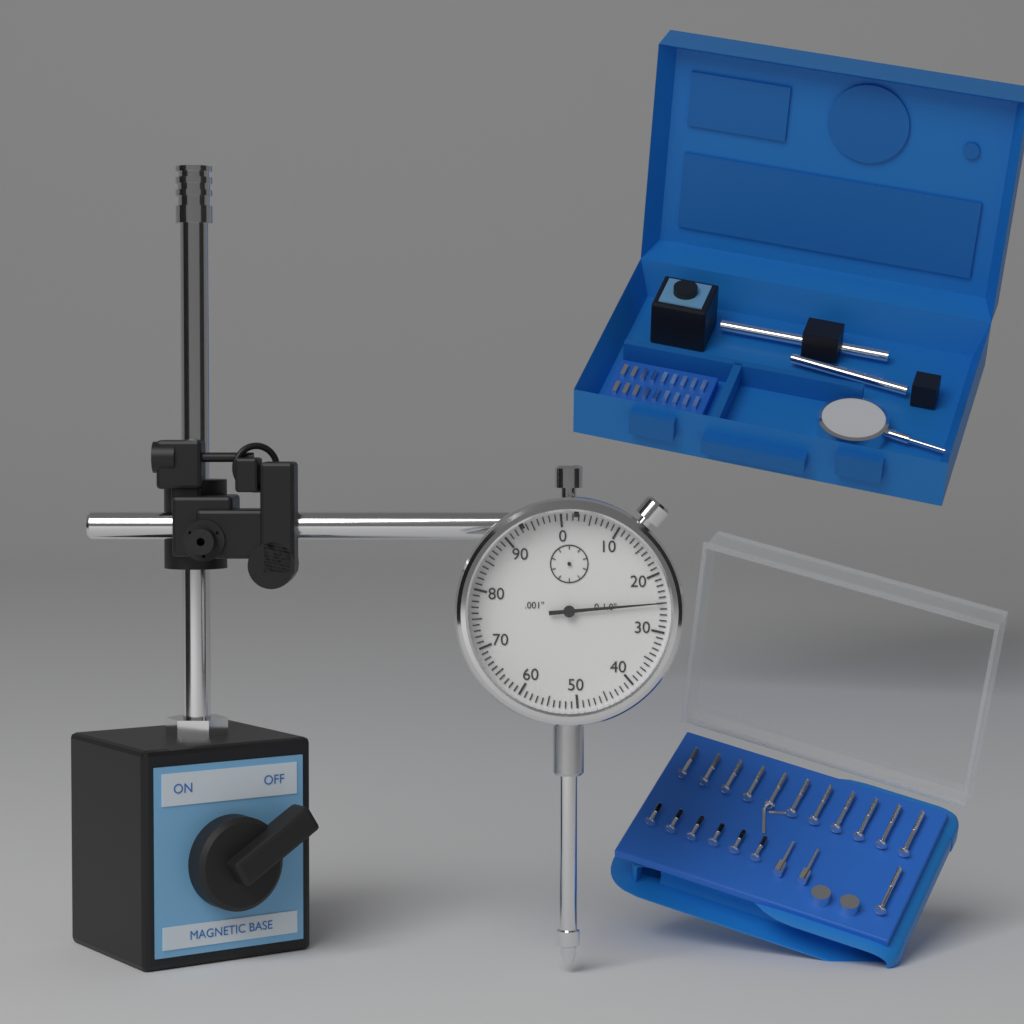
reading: 0.025 in
